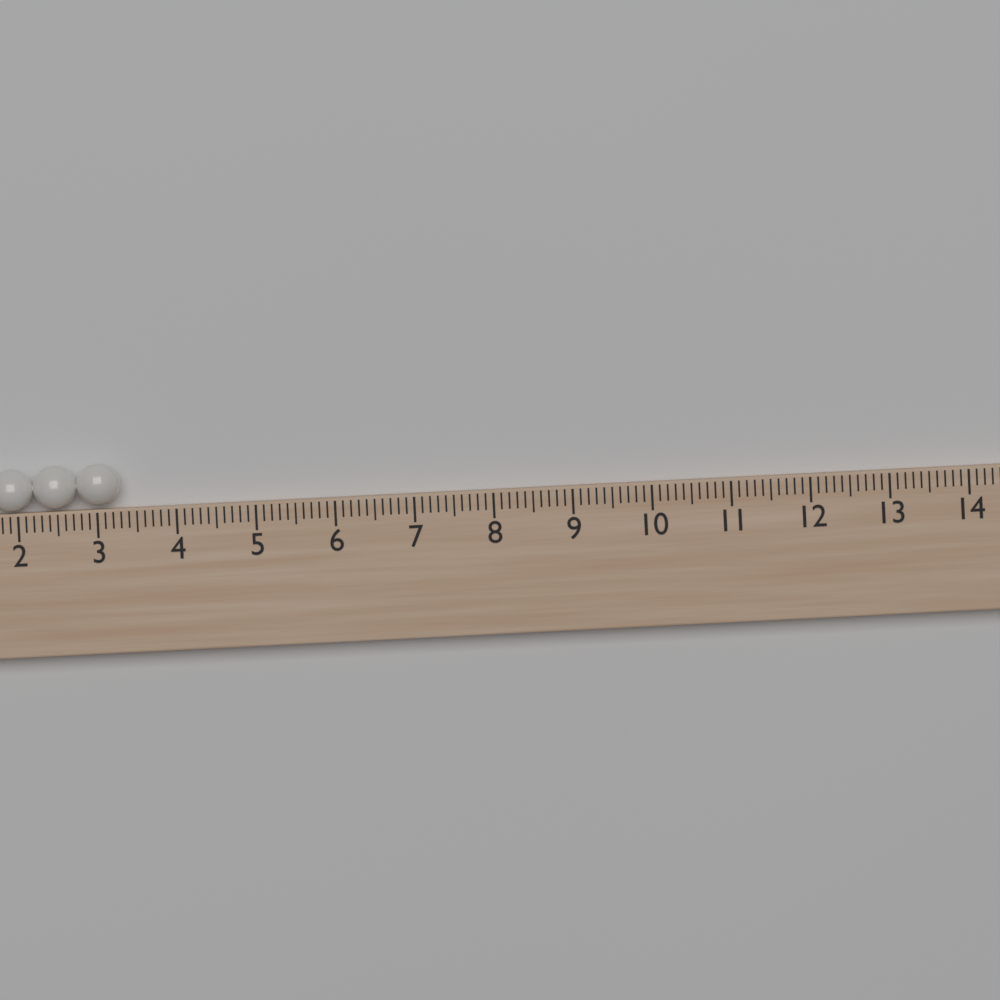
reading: 3.3 (no unit)
